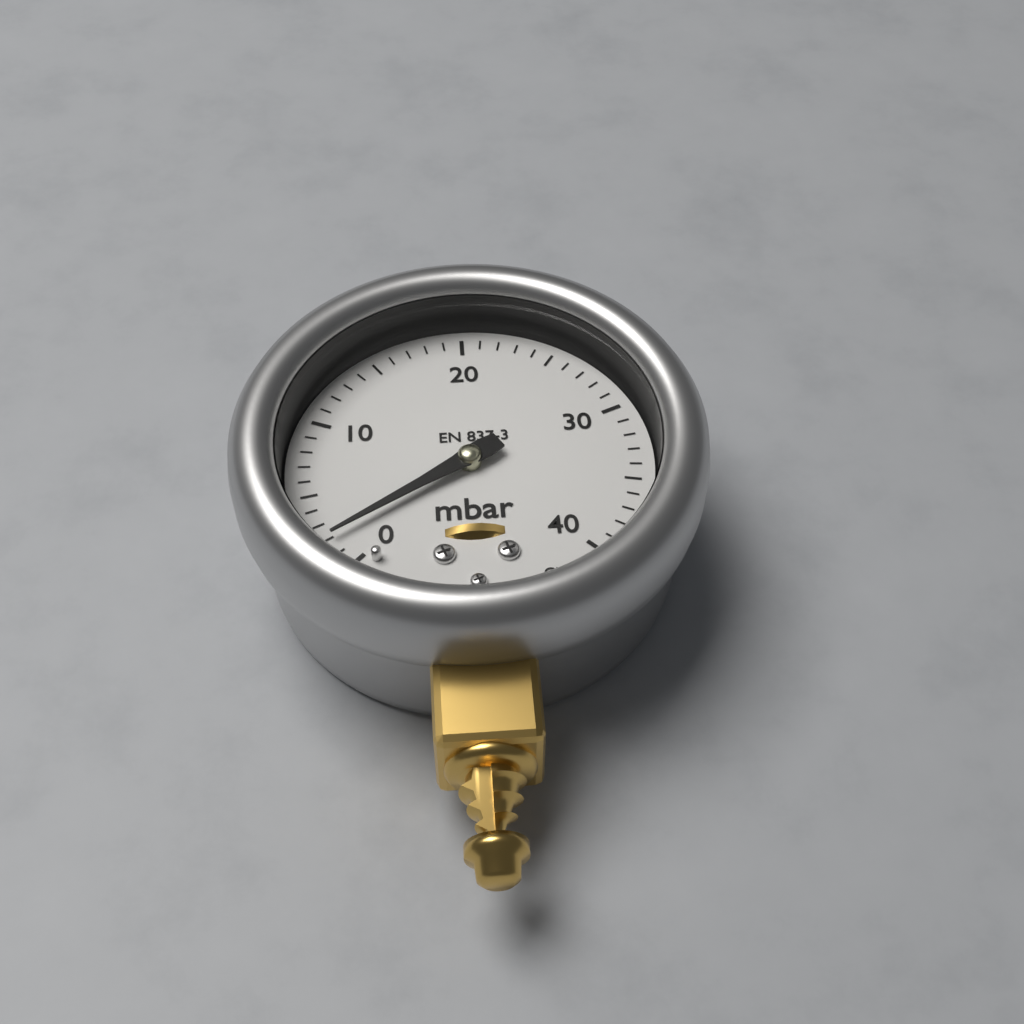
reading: 2 mbar
